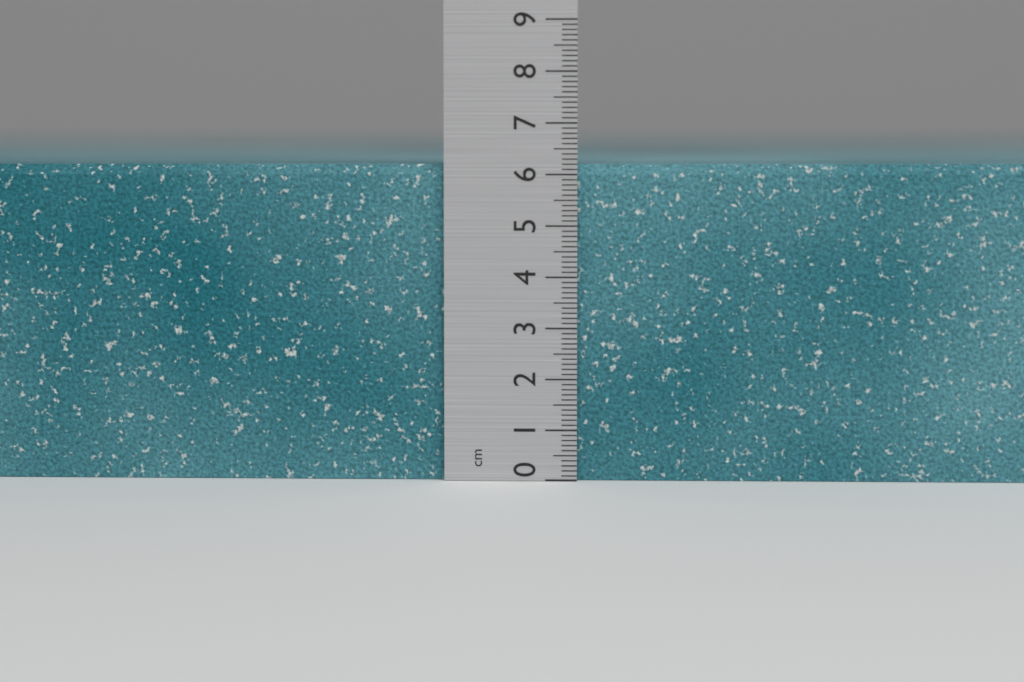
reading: 6.2 cm
